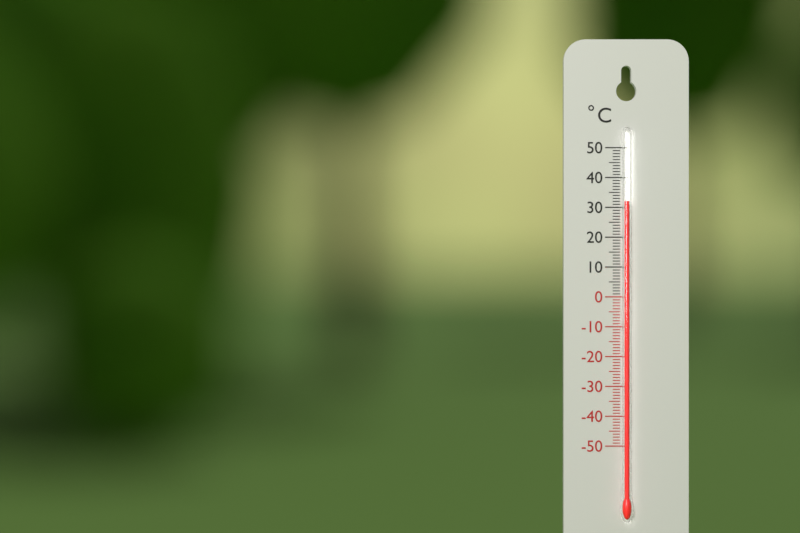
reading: 32 °C
